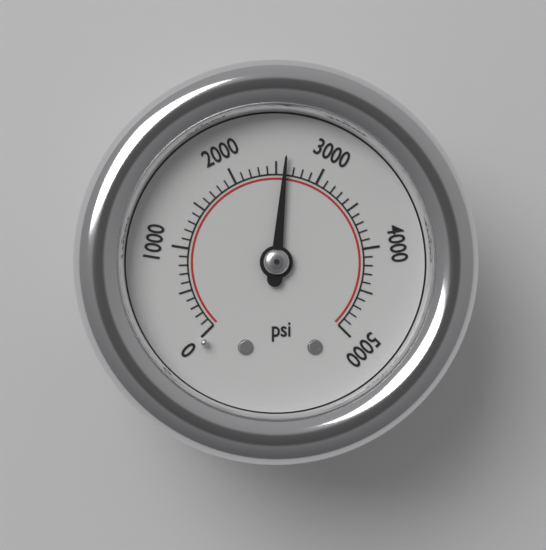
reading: 2600 psi
